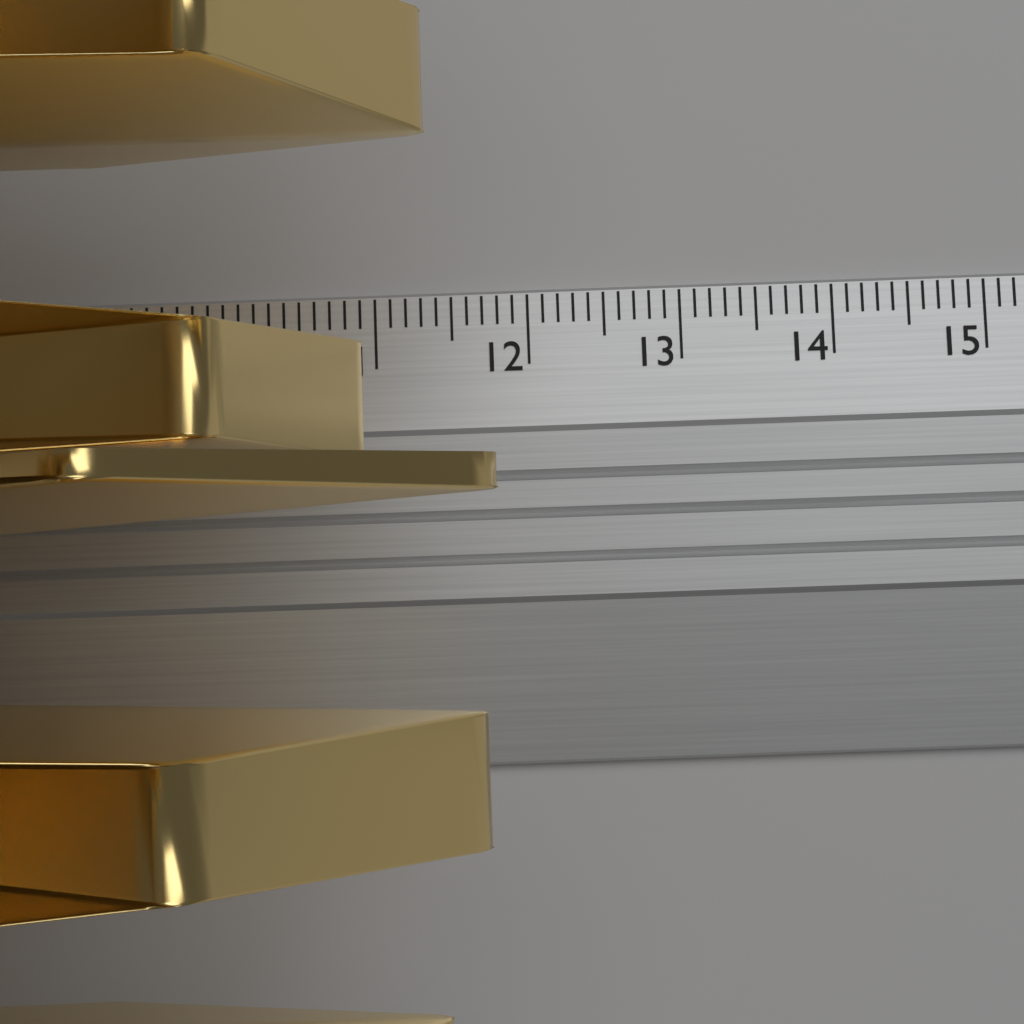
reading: 11.8 cm
